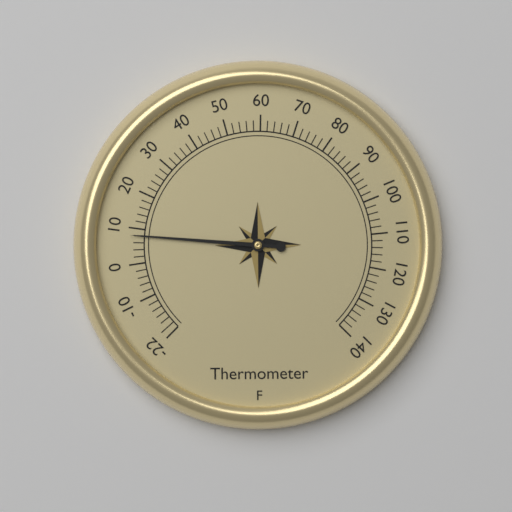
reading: 8 °F
